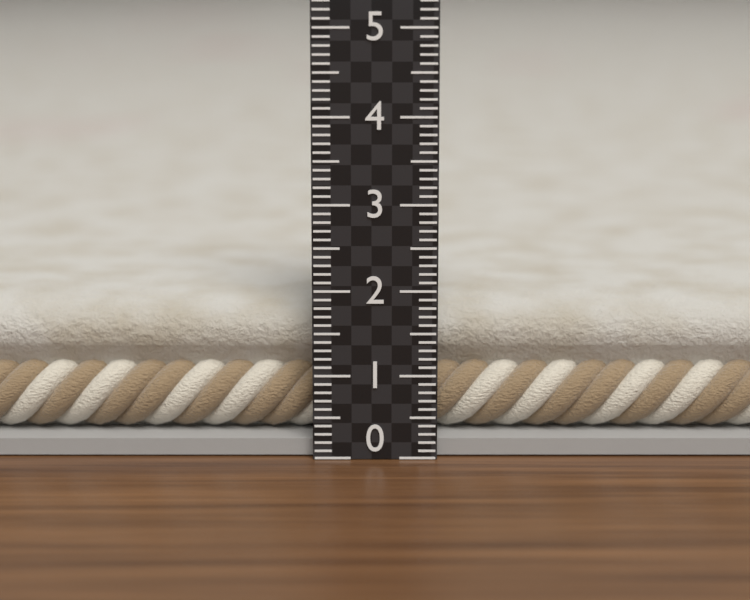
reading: 1.8 (no unit)
